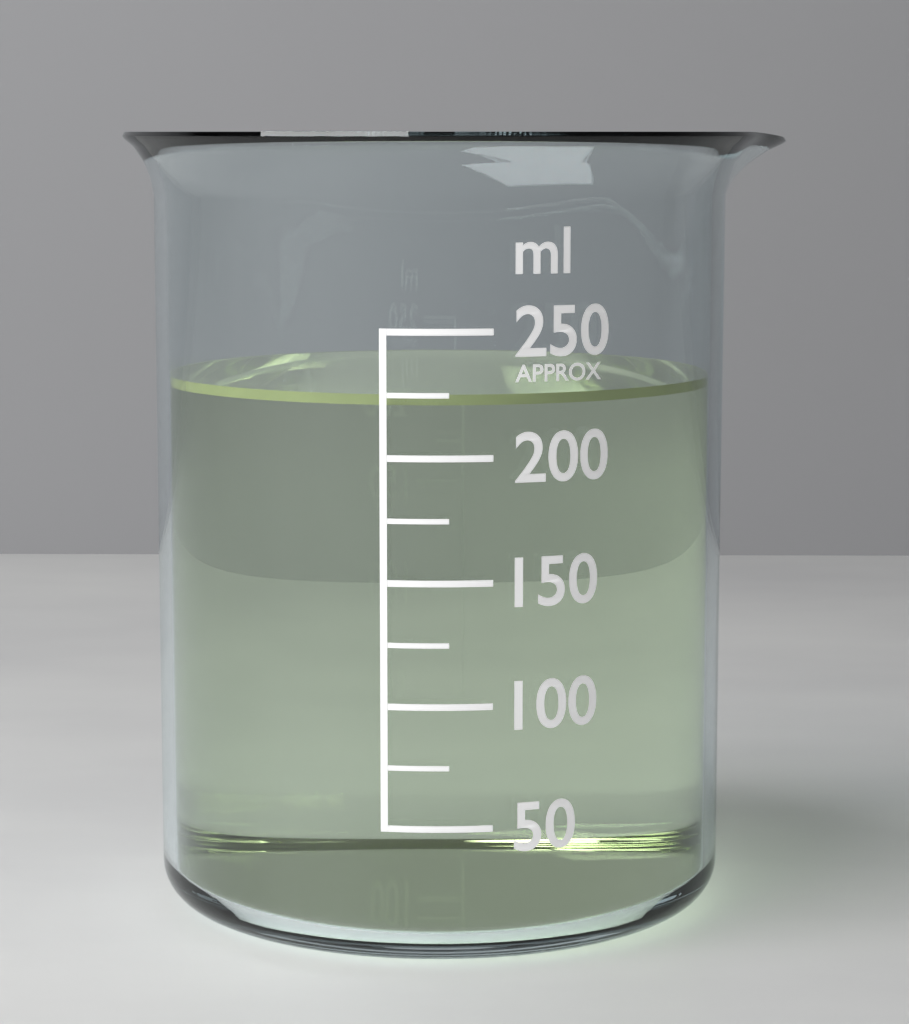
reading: 225 ml
